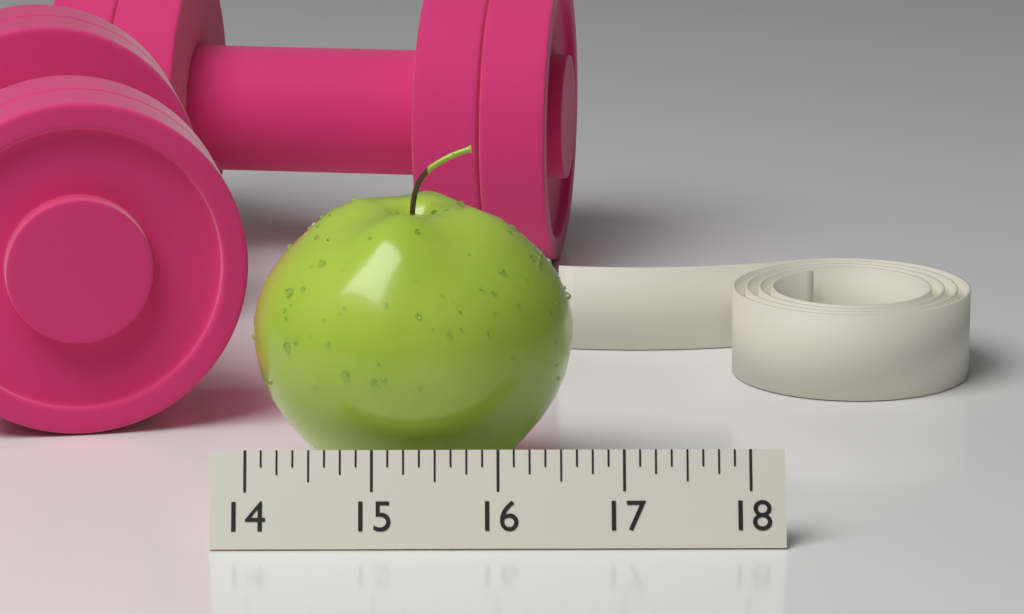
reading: 16.625 (no unit)
